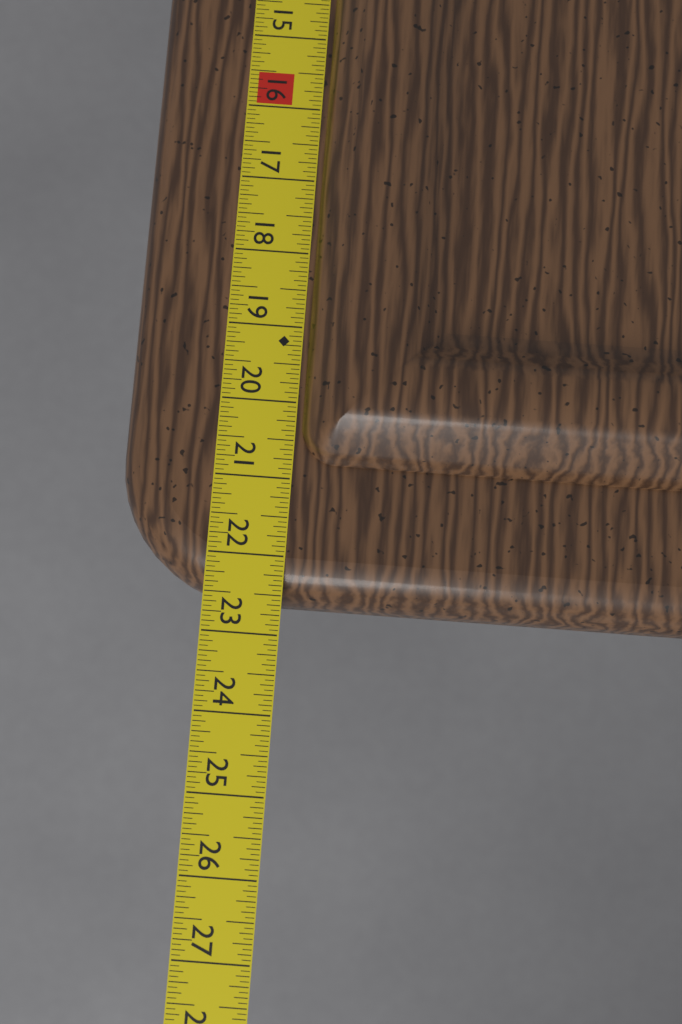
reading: 22.5625 in
